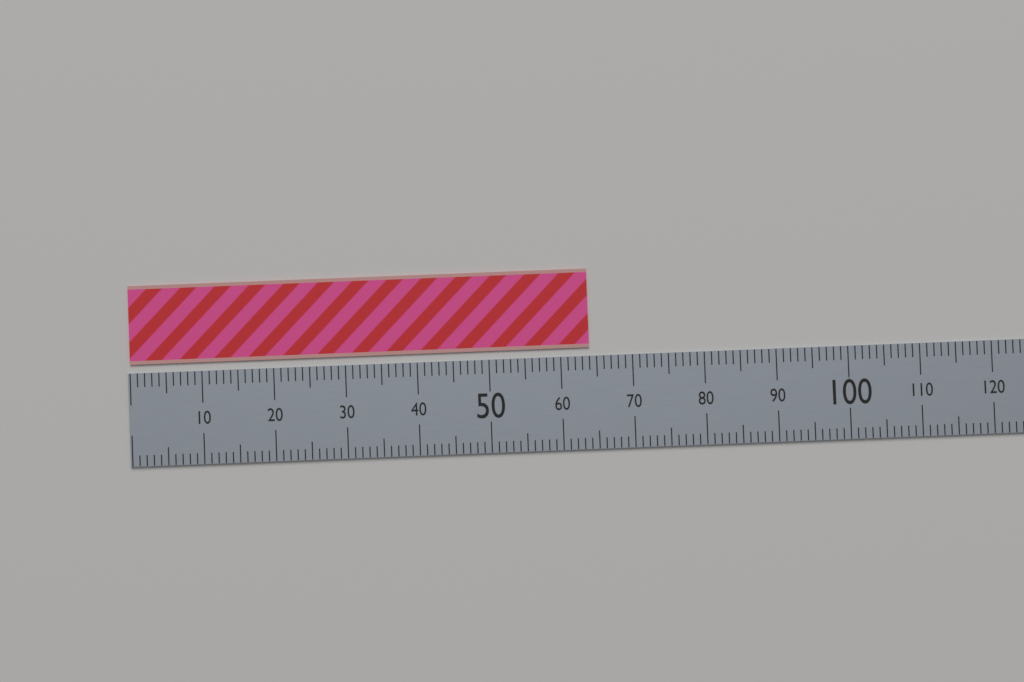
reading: 64 (no unit)
